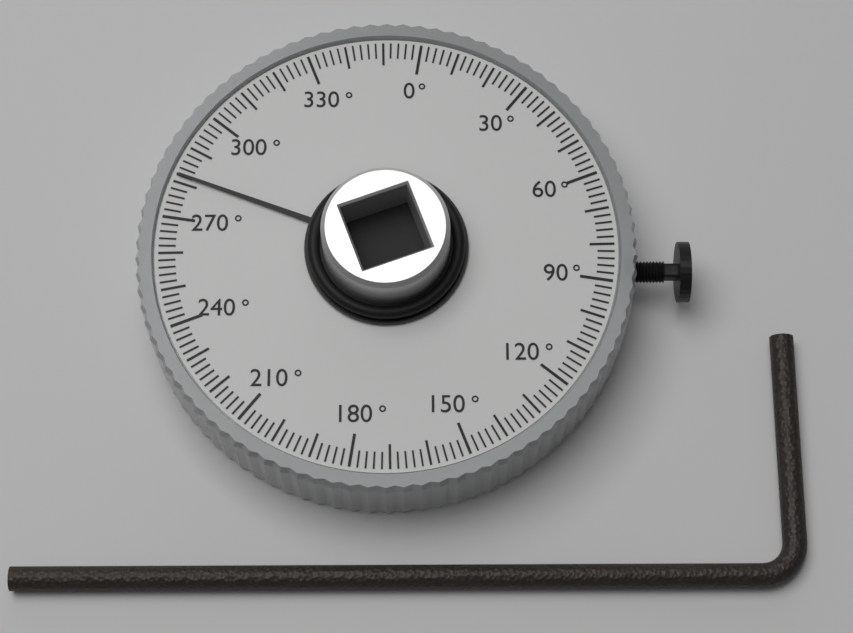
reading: 282 °
